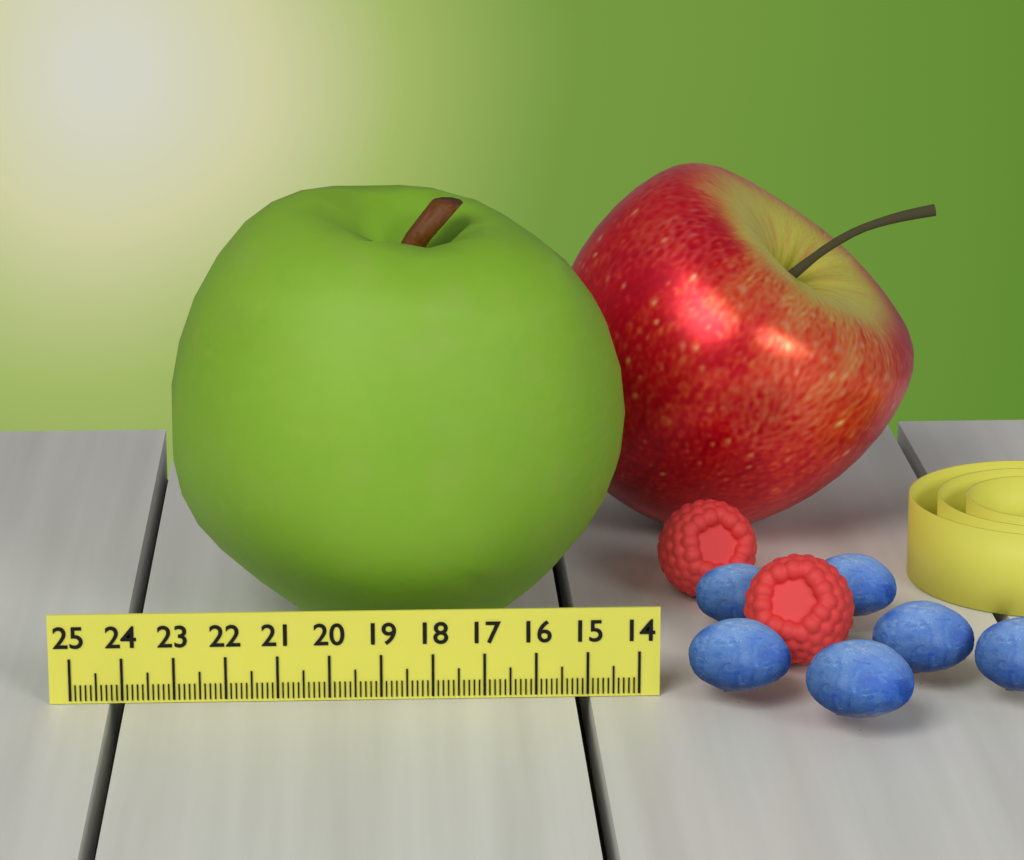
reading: 23.2 (no unit)
